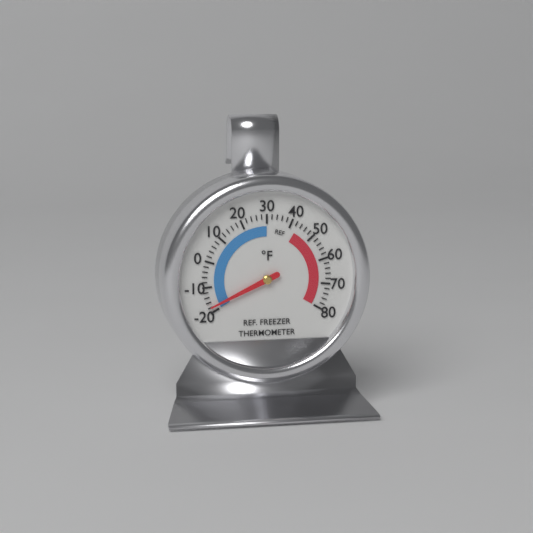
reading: -18 °F
